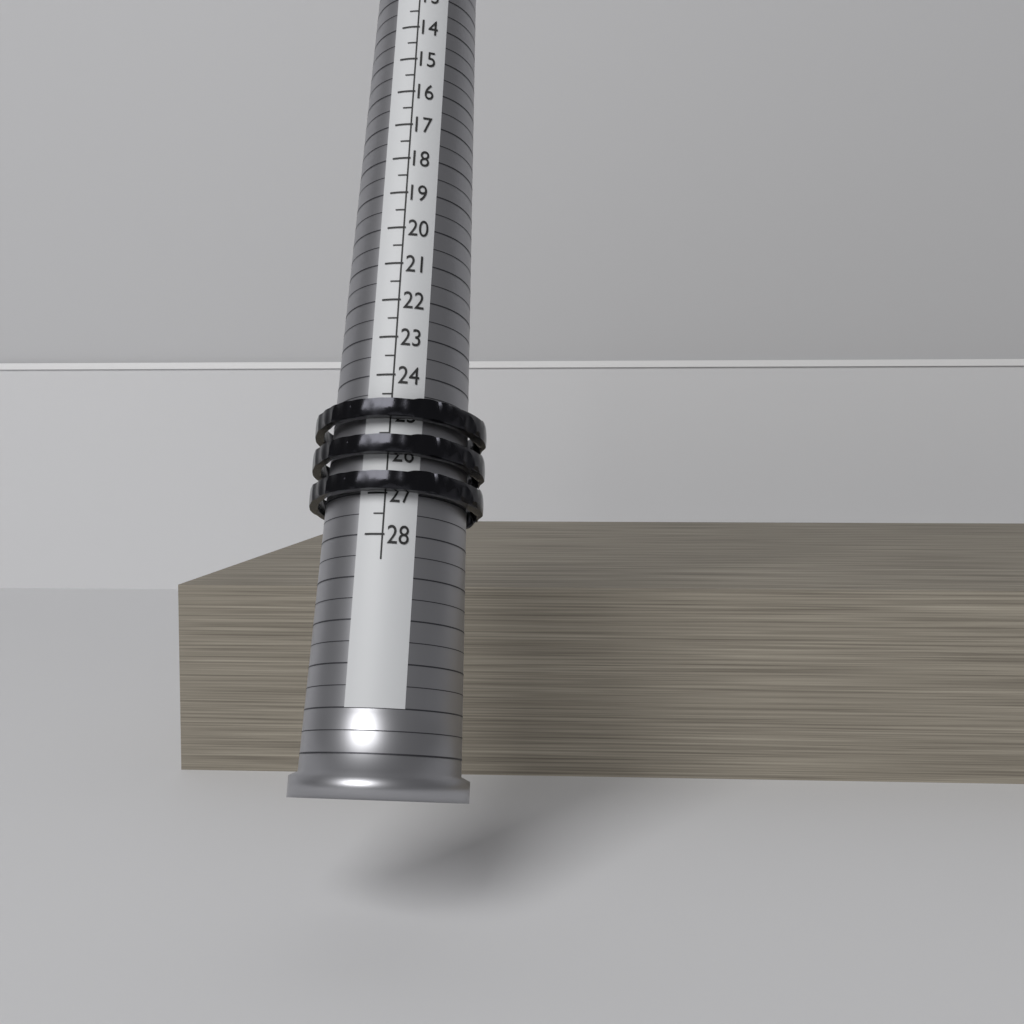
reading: 27.0 (no unit)
